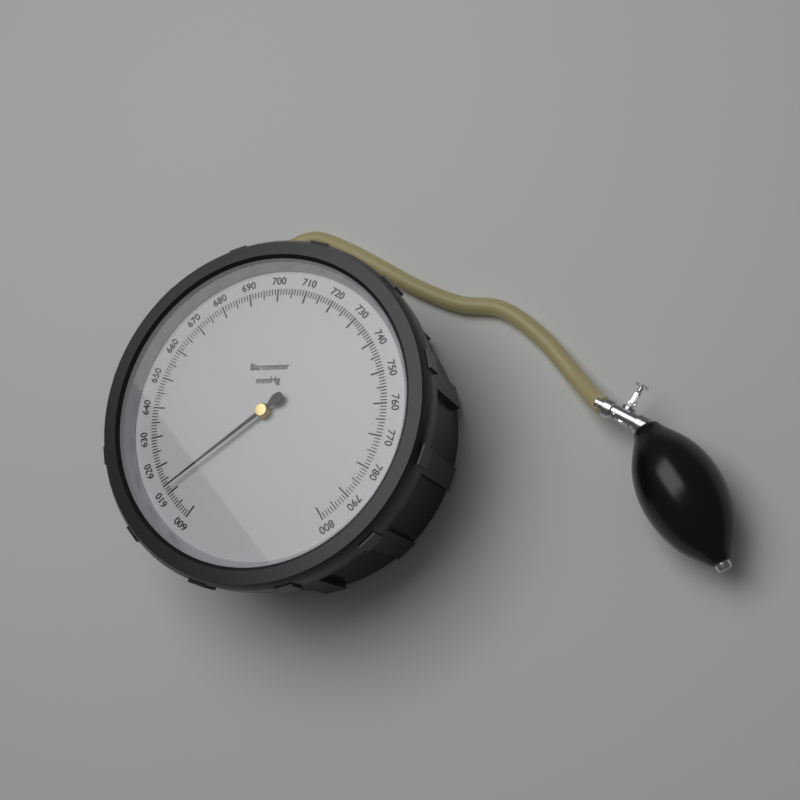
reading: 612 mmHg
